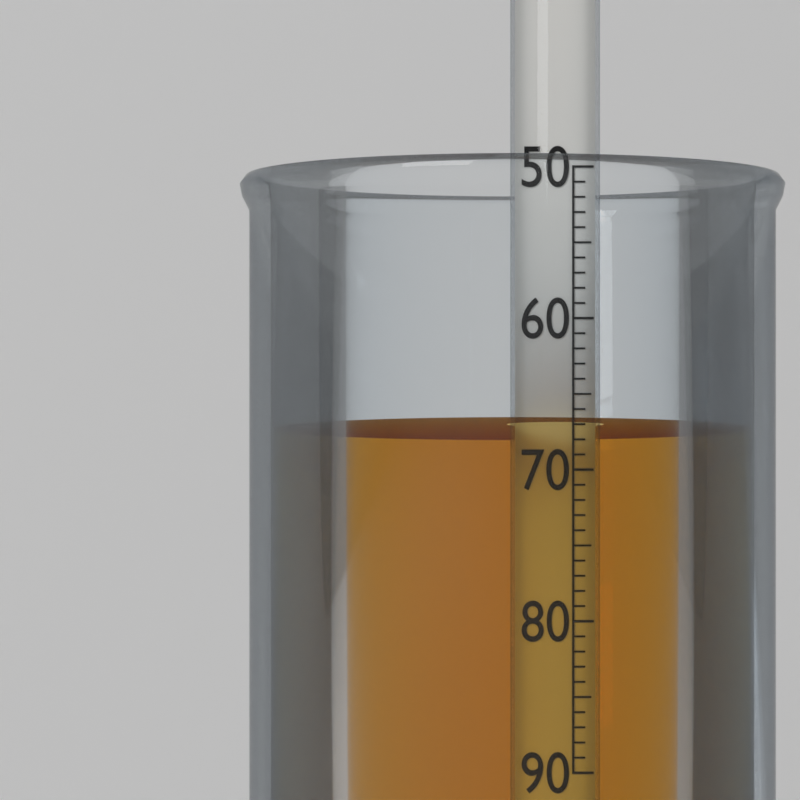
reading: 67 (no unit)
